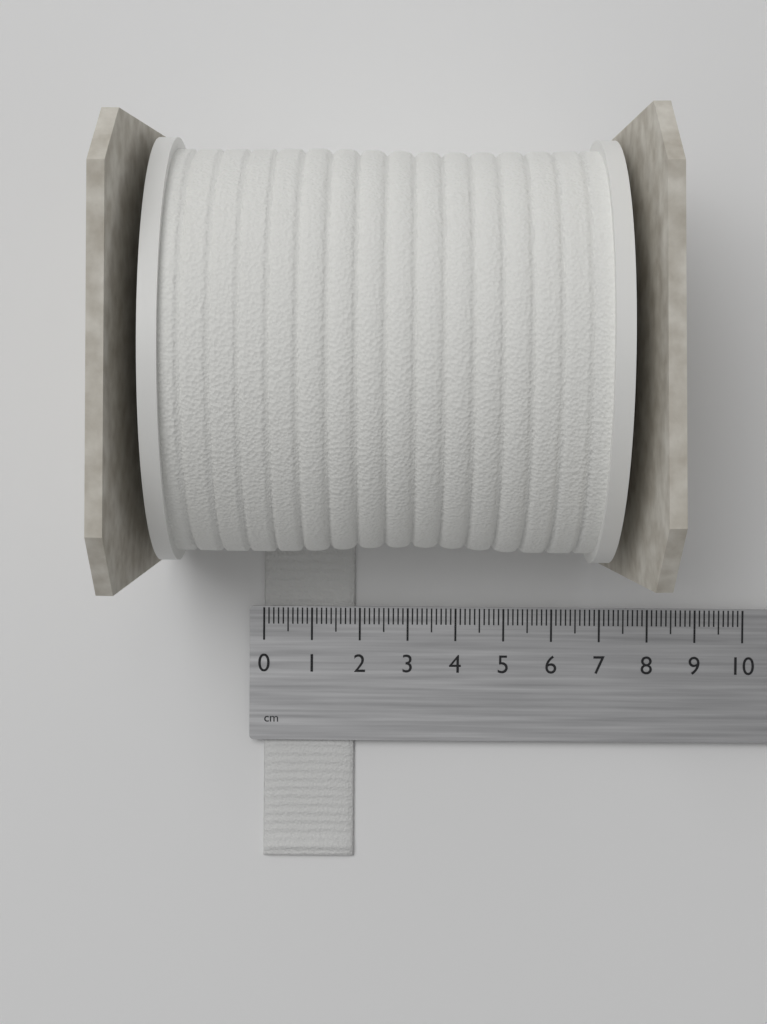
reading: 1.9 cm
